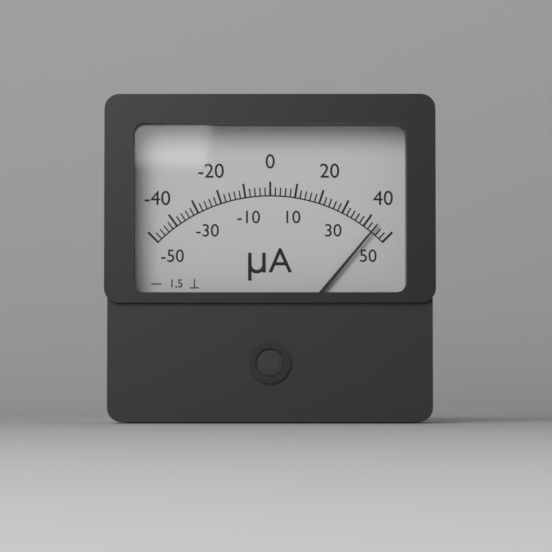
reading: 44 µA
